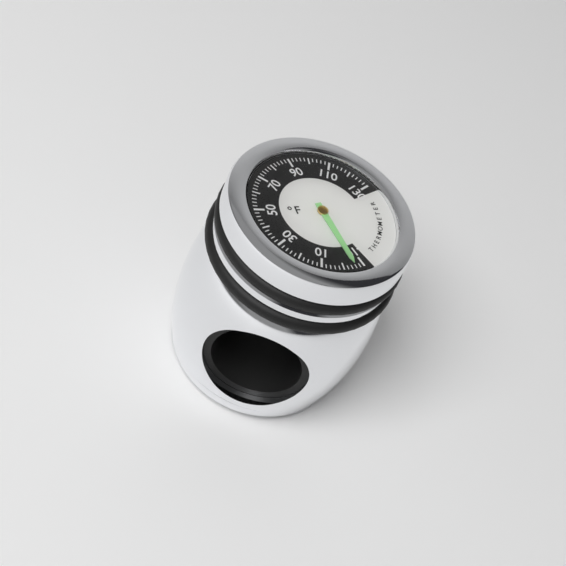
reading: -6 °F
